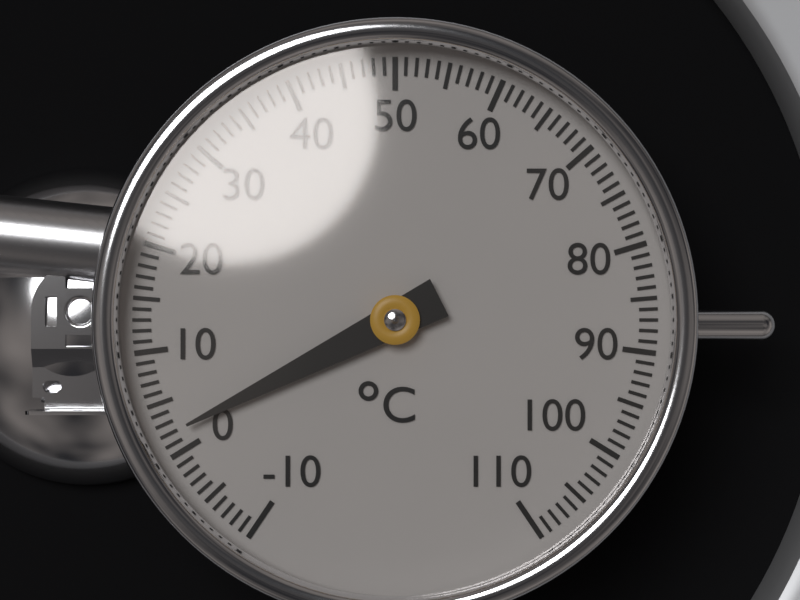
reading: 2 °C
